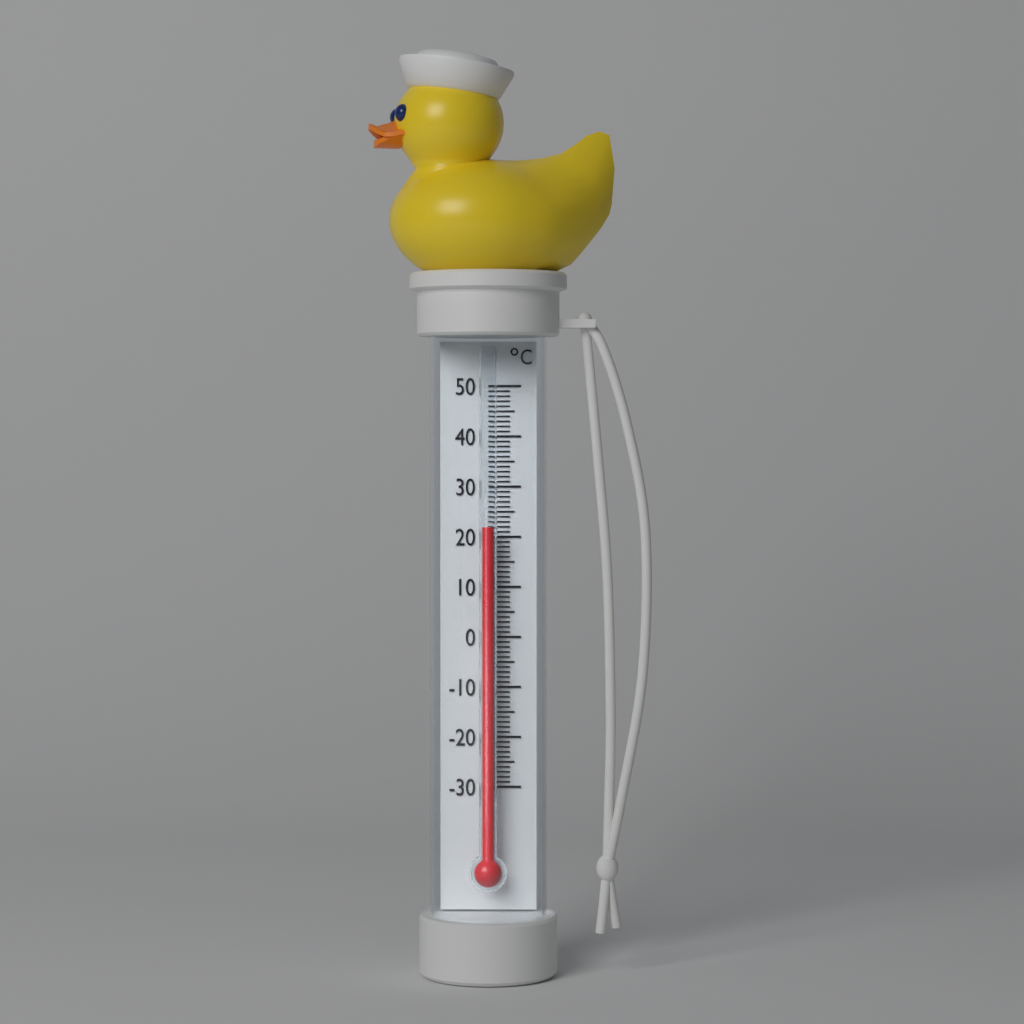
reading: 22 °C
